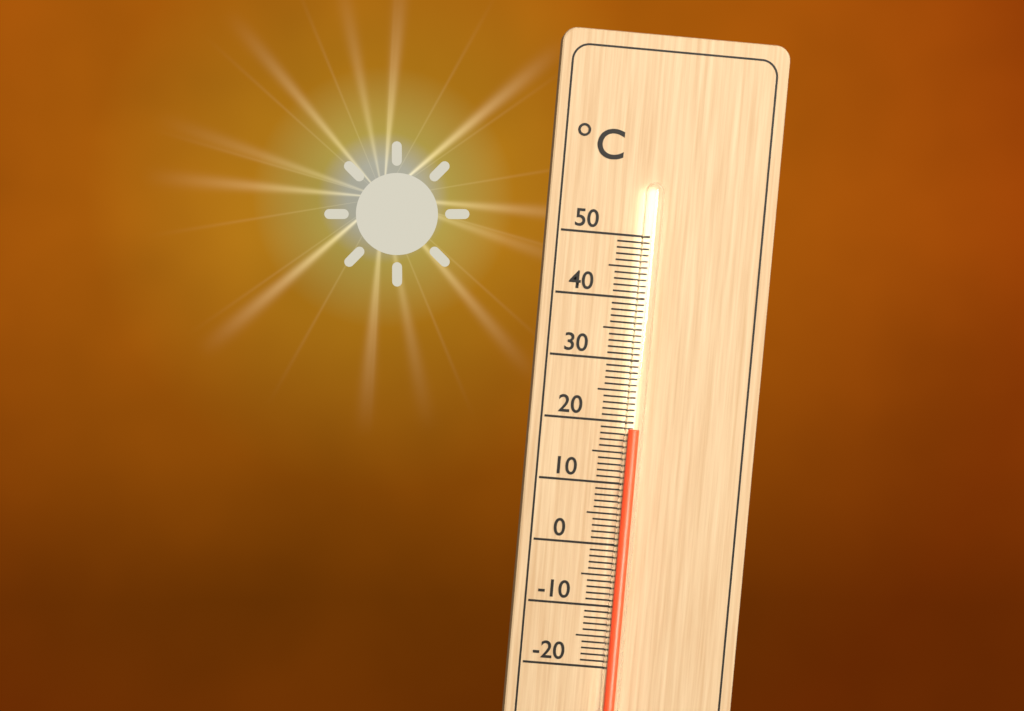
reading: 19 °C
